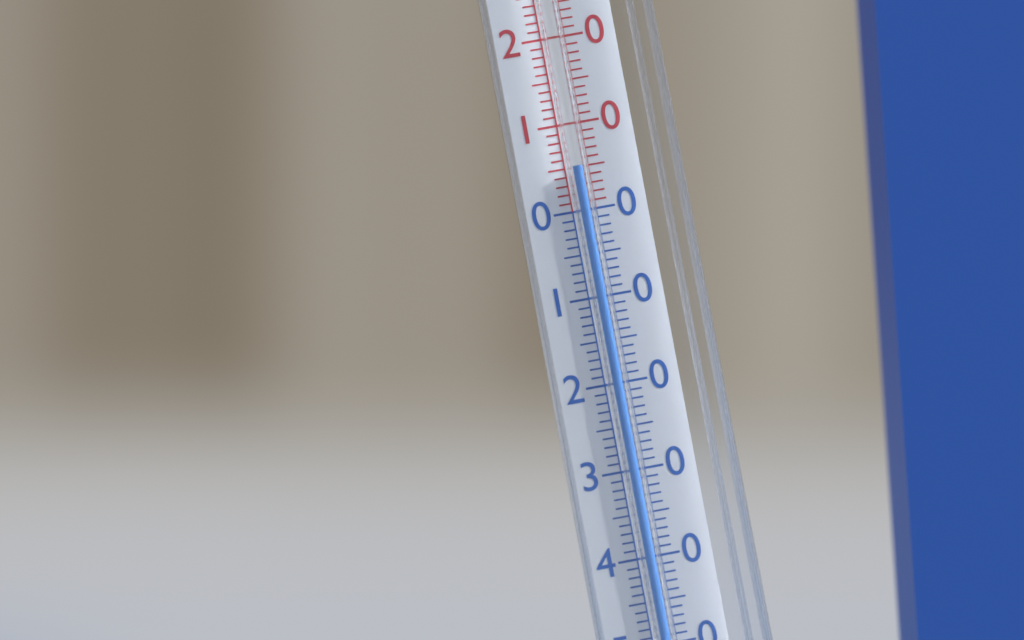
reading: 5 °C
